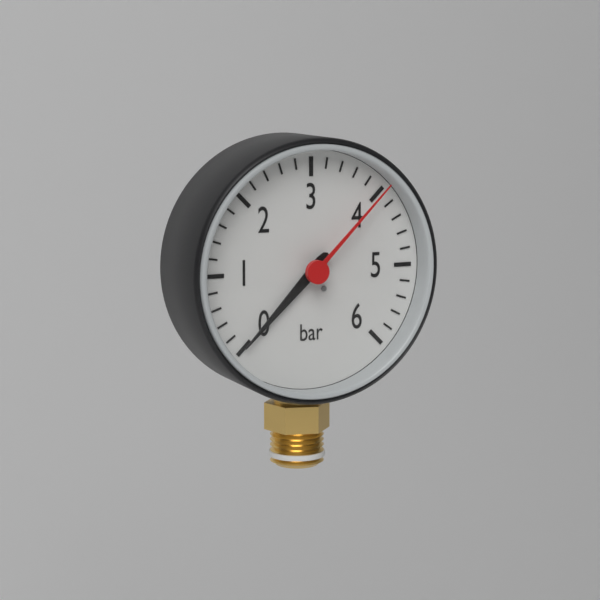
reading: 0.0 bar
